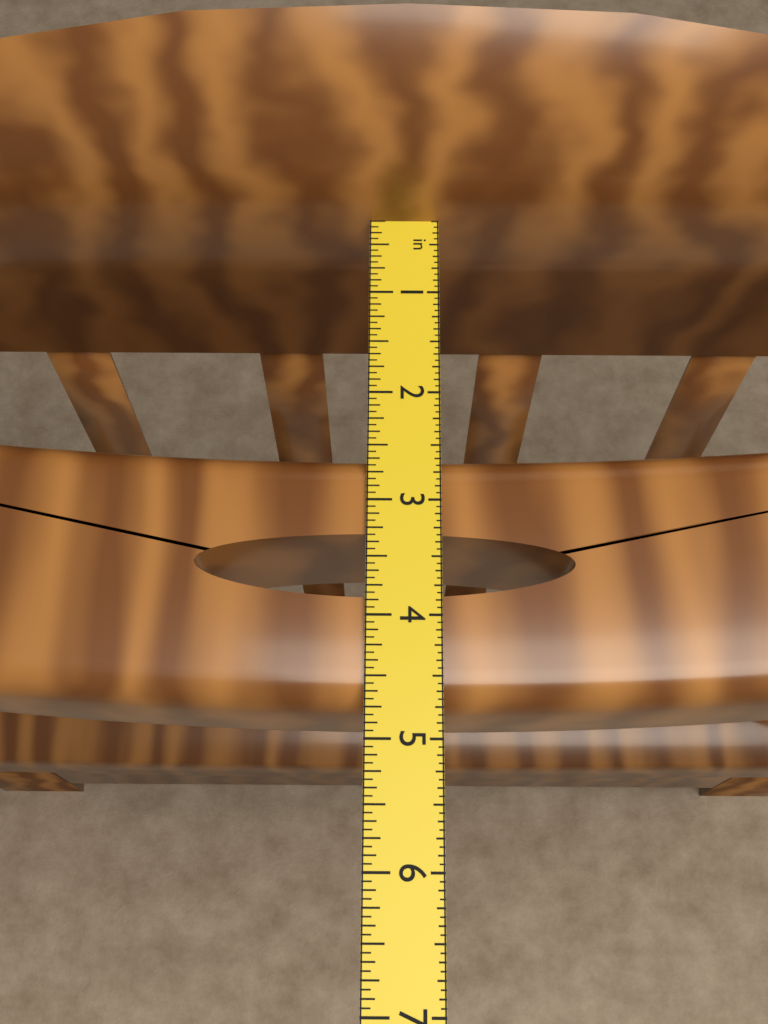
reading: 4.7500 in
